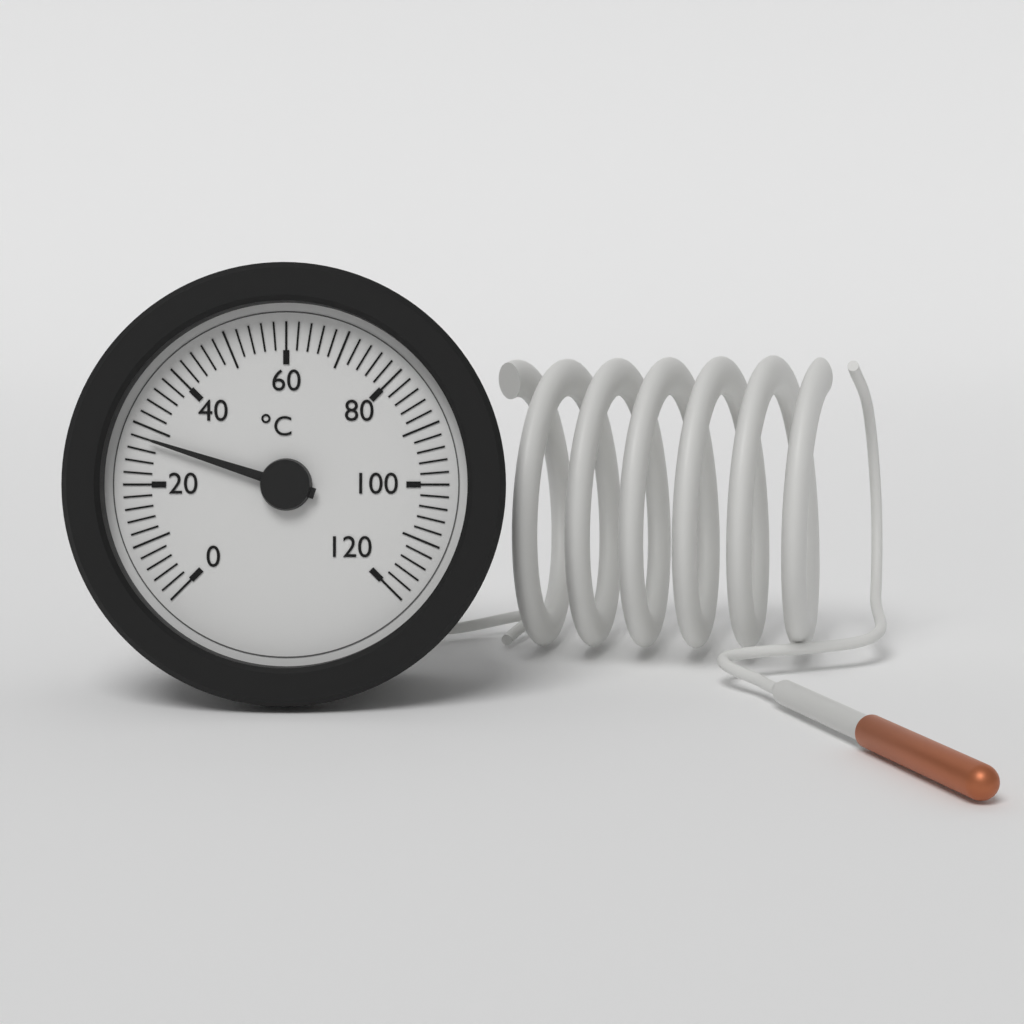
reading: 28 °C
